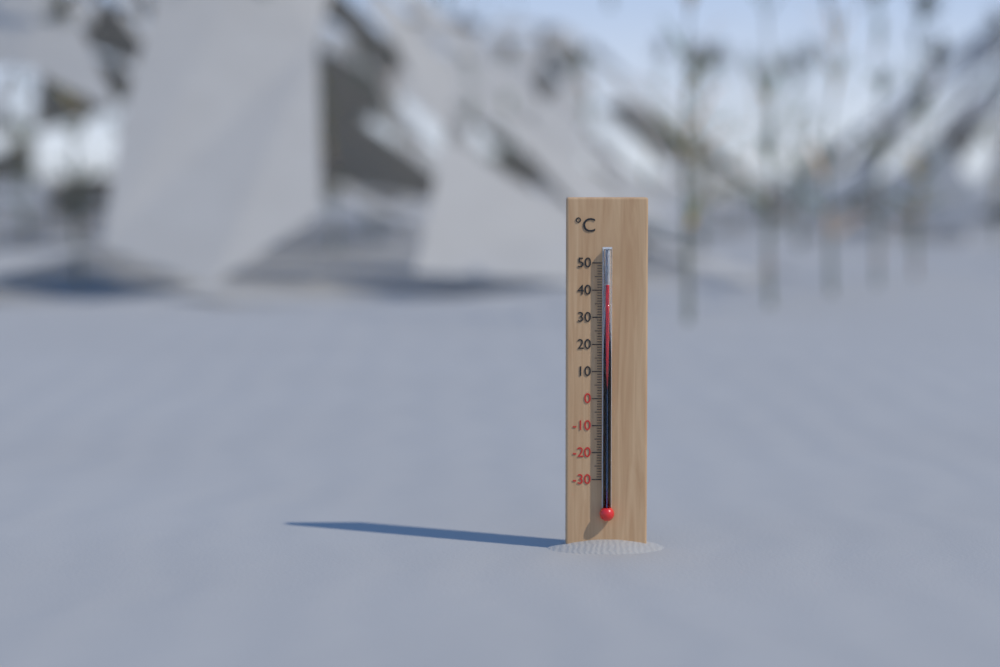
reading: 42 °C
